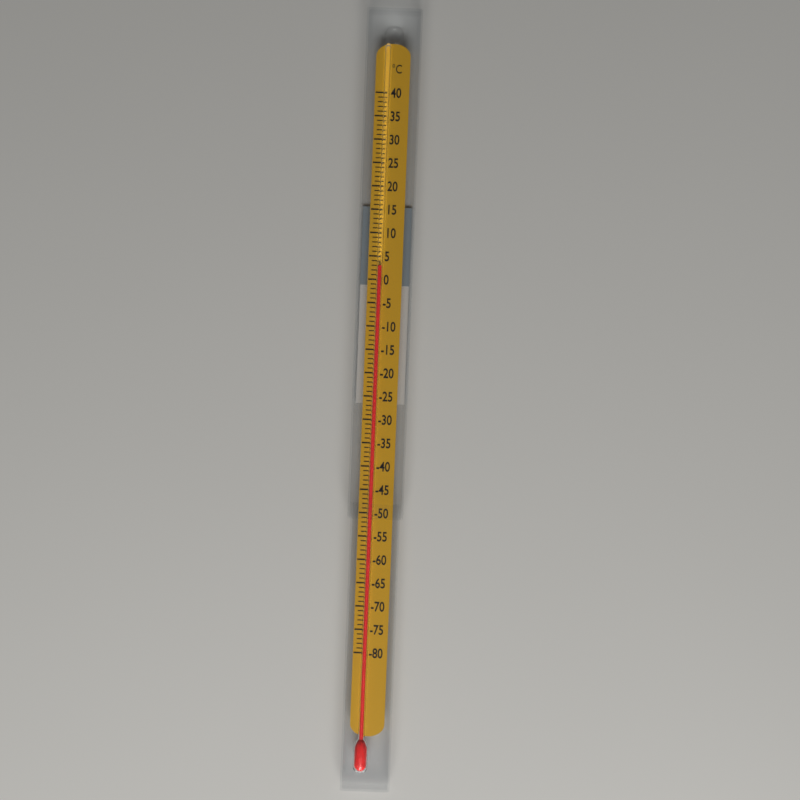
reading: 3 °C
